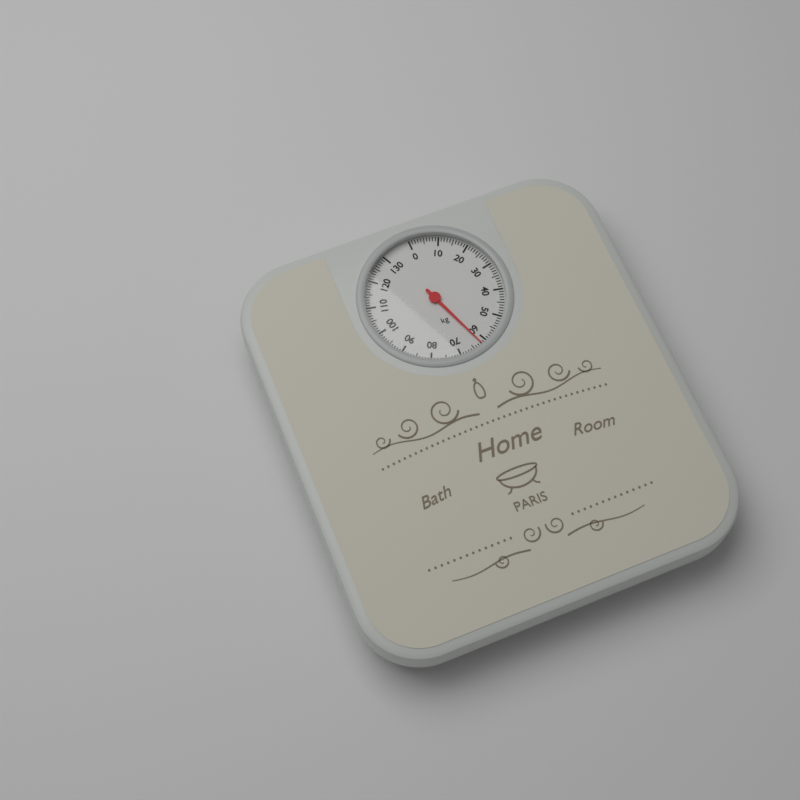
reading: 62 kg
